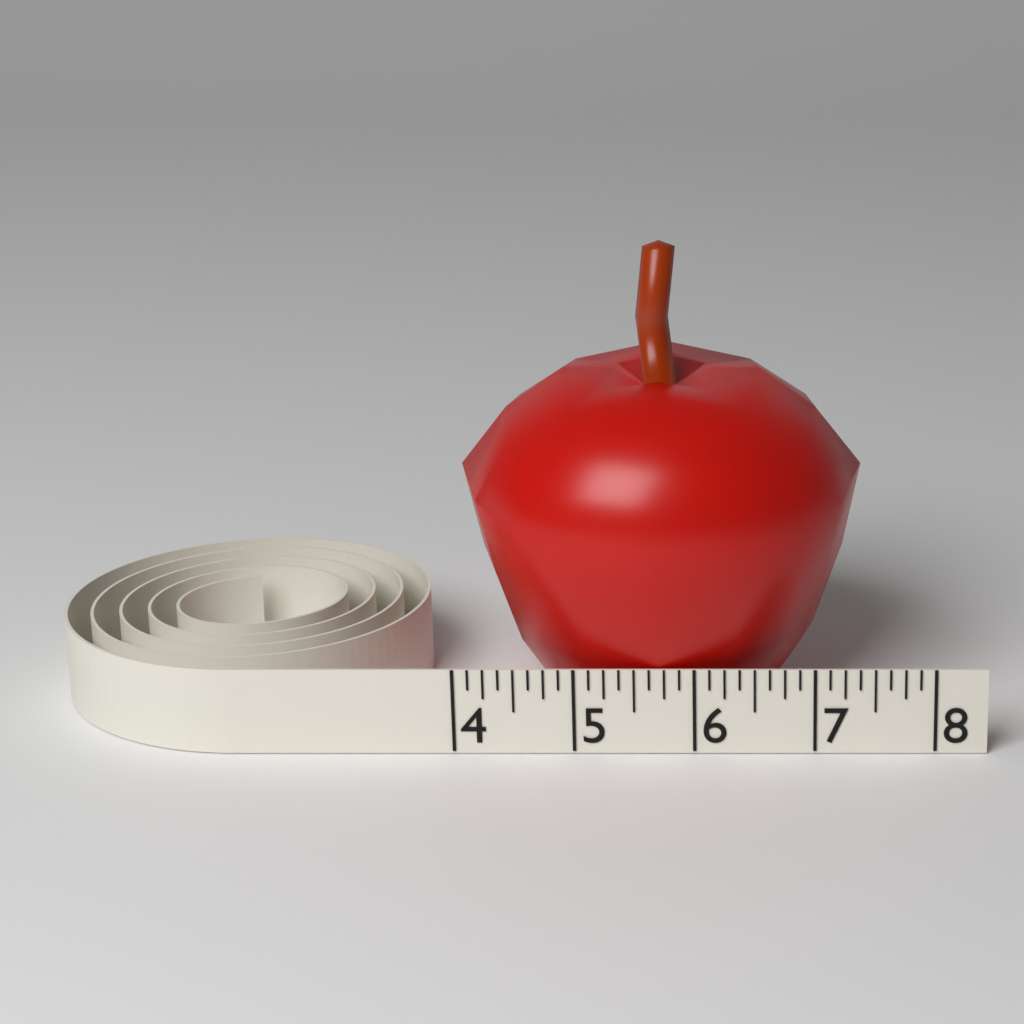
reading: 7.400 (no unit)
